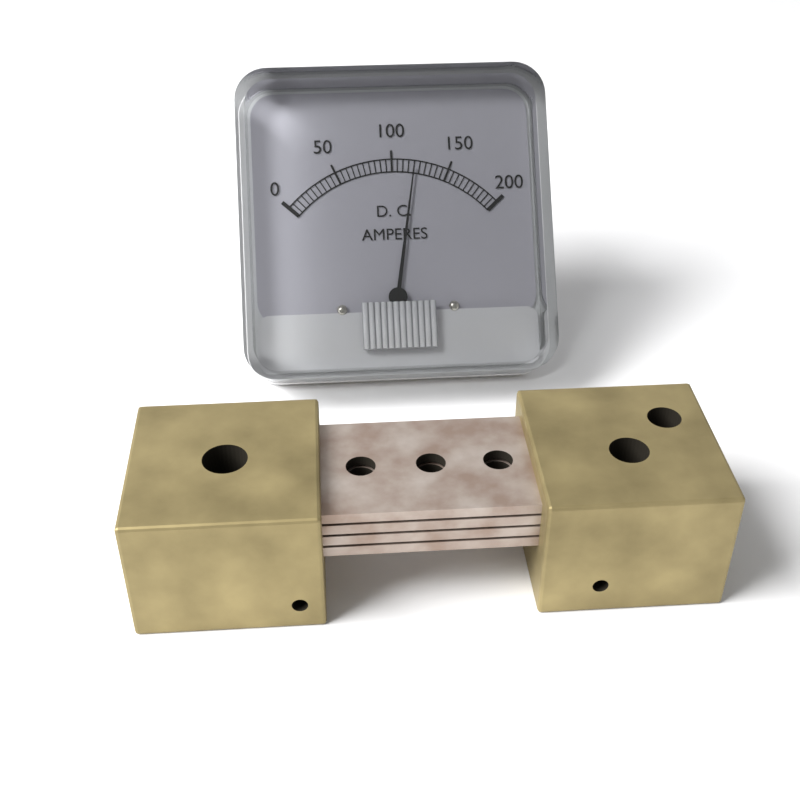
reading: 120 A
